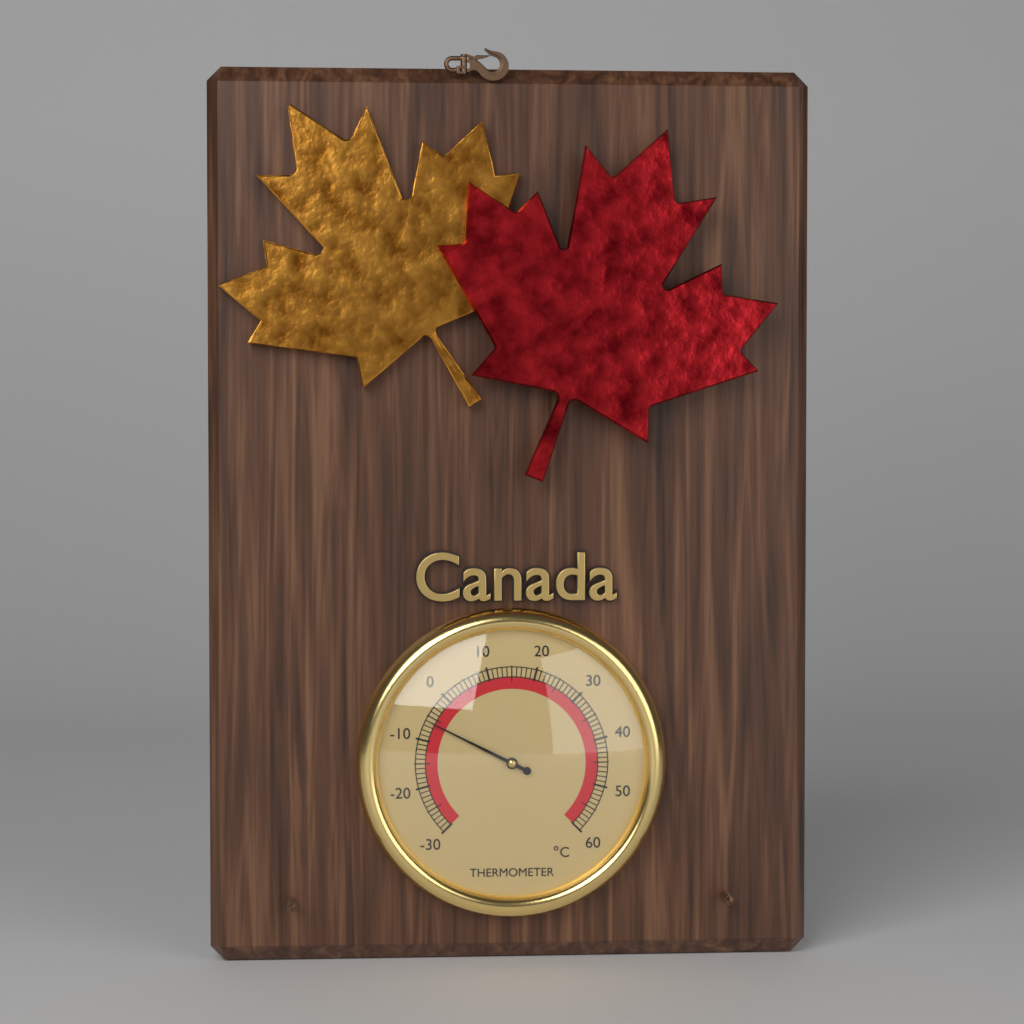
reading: -6 °C
